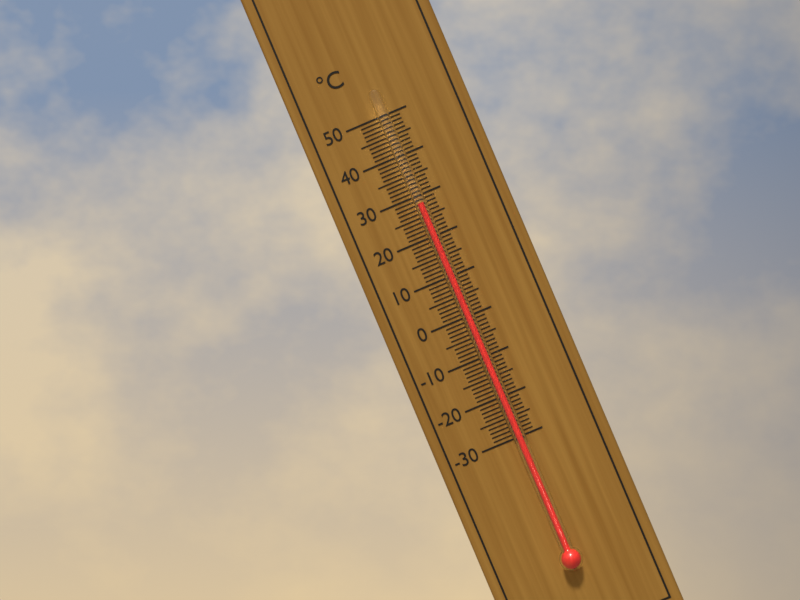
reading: 28 °C
